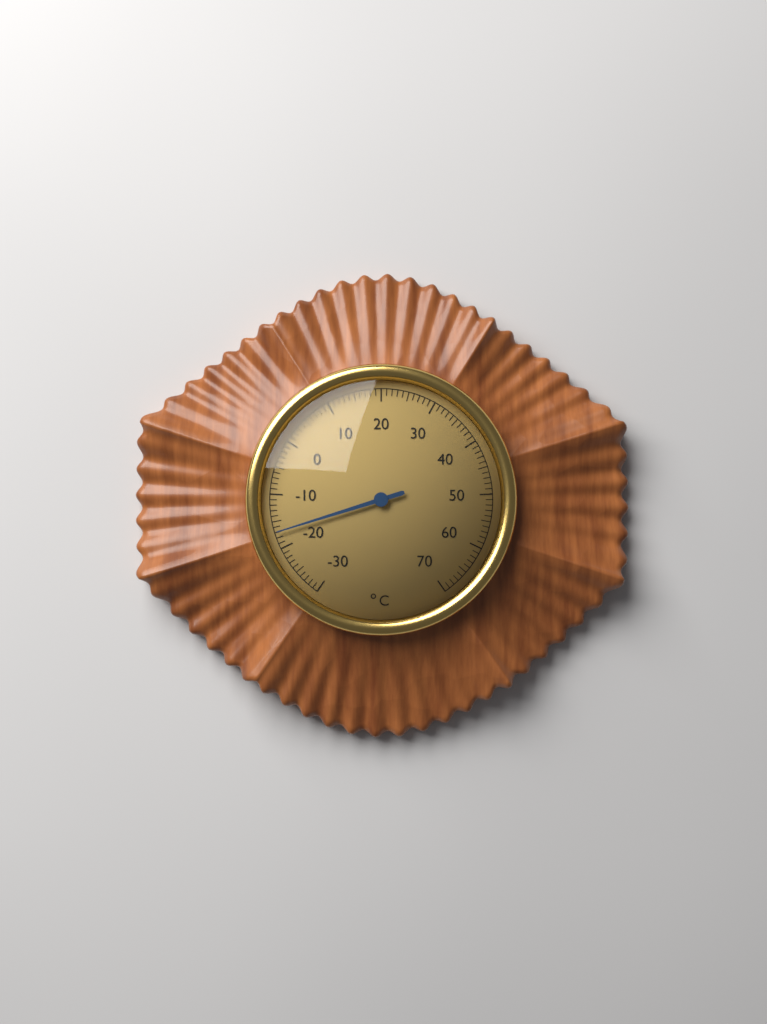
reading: -17 °C
